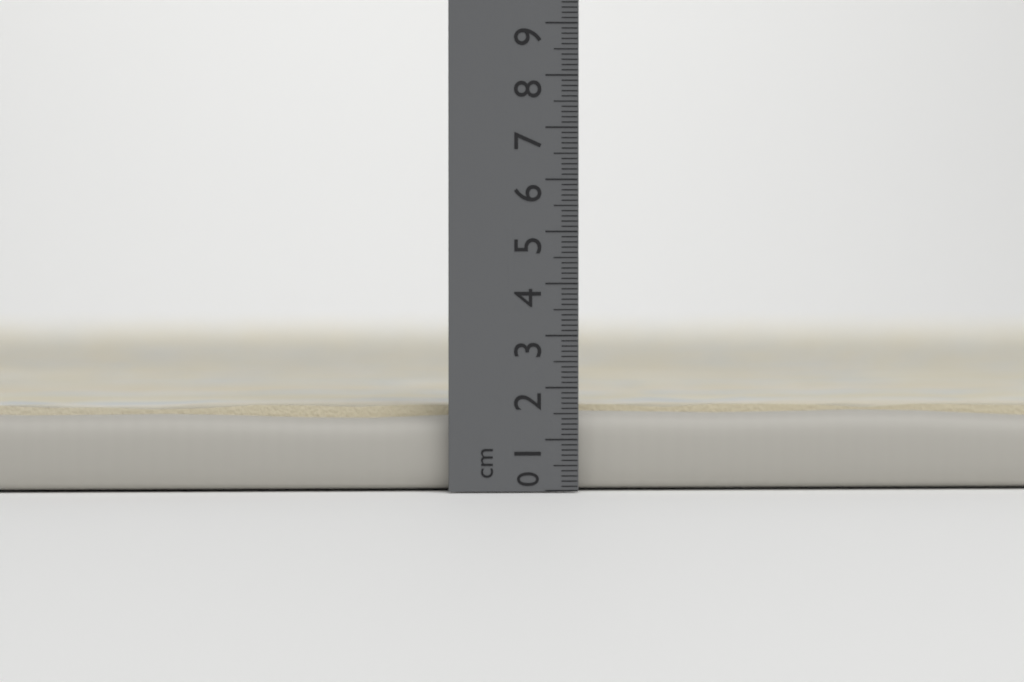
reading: 1.7 cm
